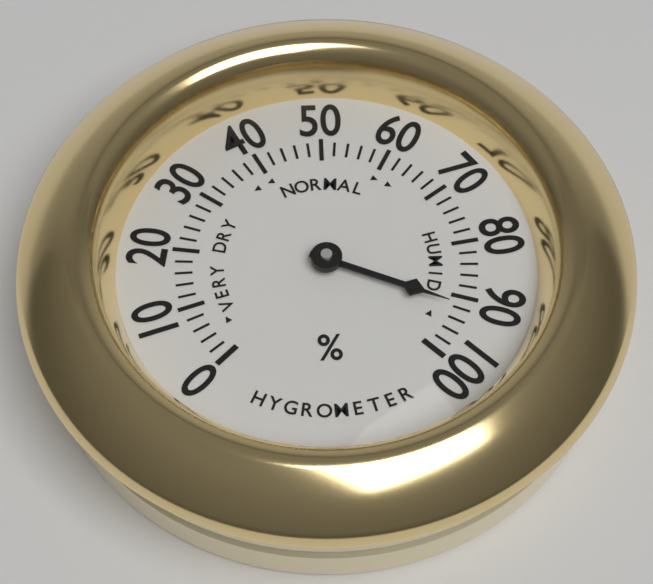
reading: 92 %
